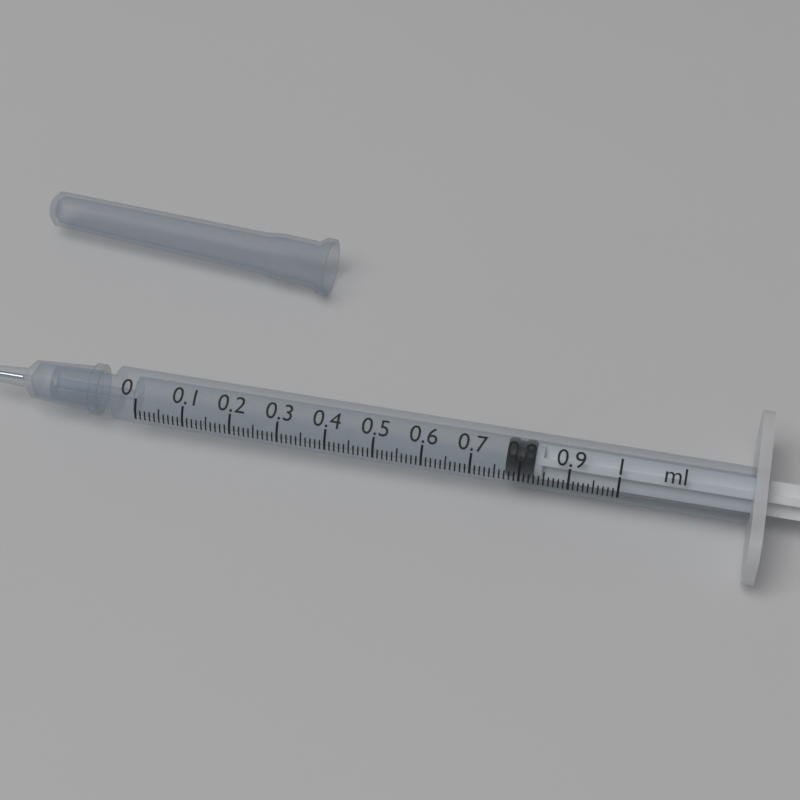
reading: 0.77 ml
